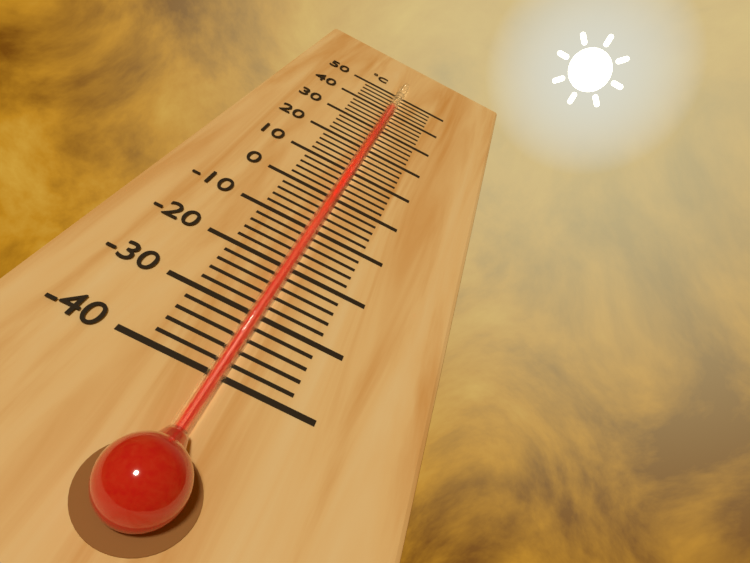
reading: 42 °C
